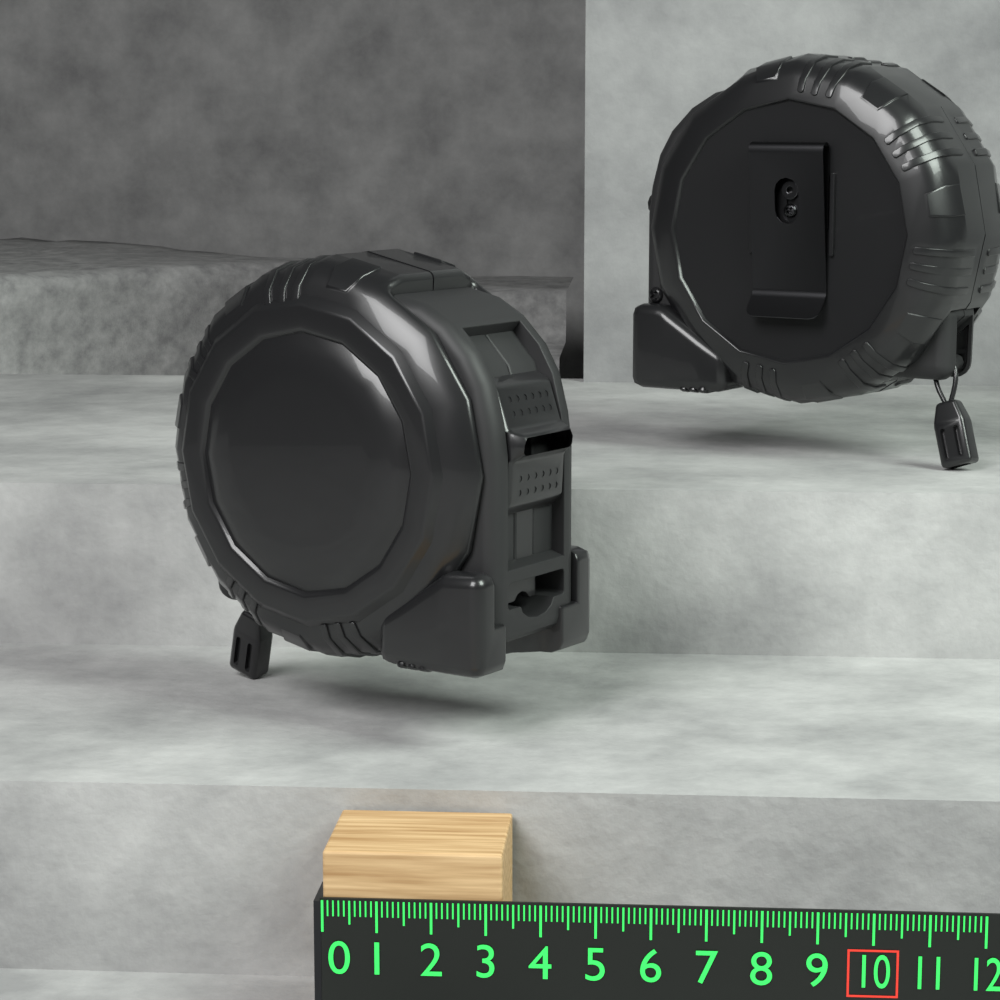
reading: 3.3 (no unit)
